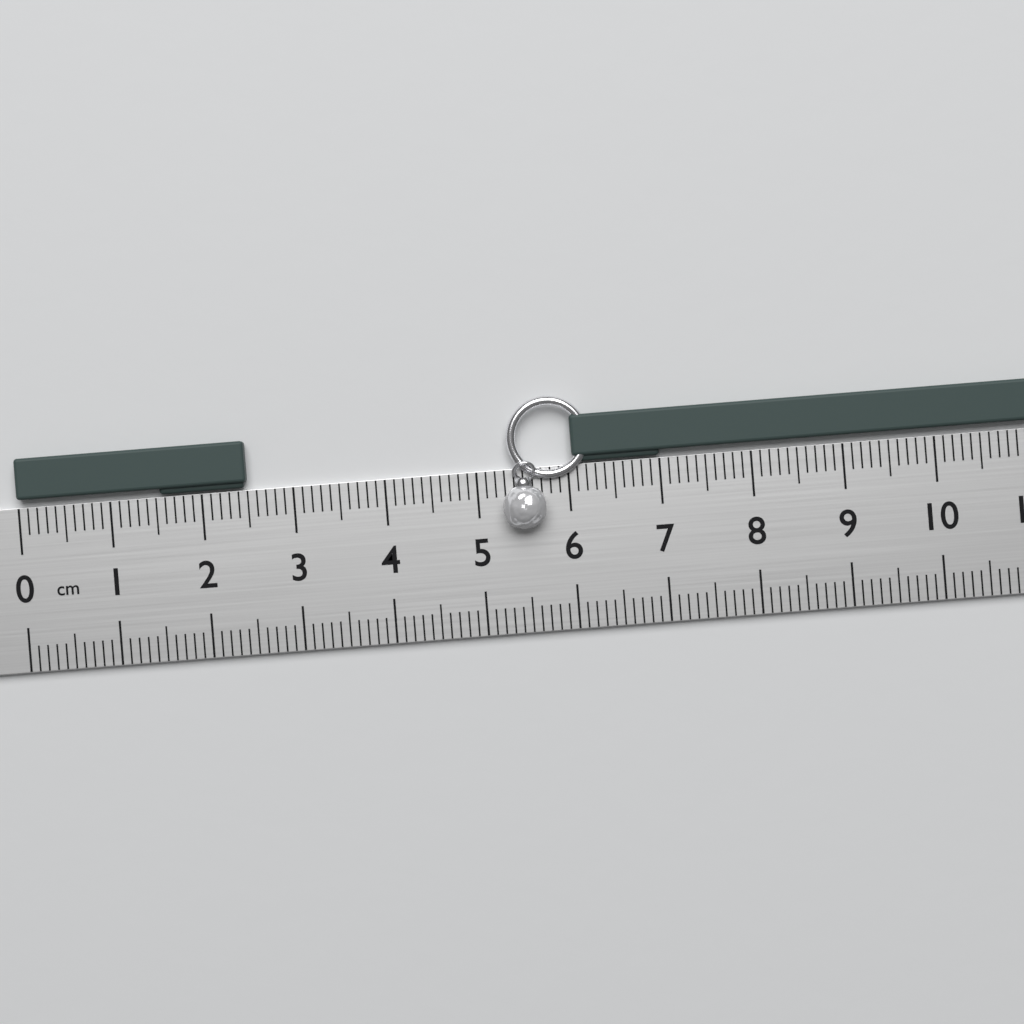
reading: 2.5 cm
